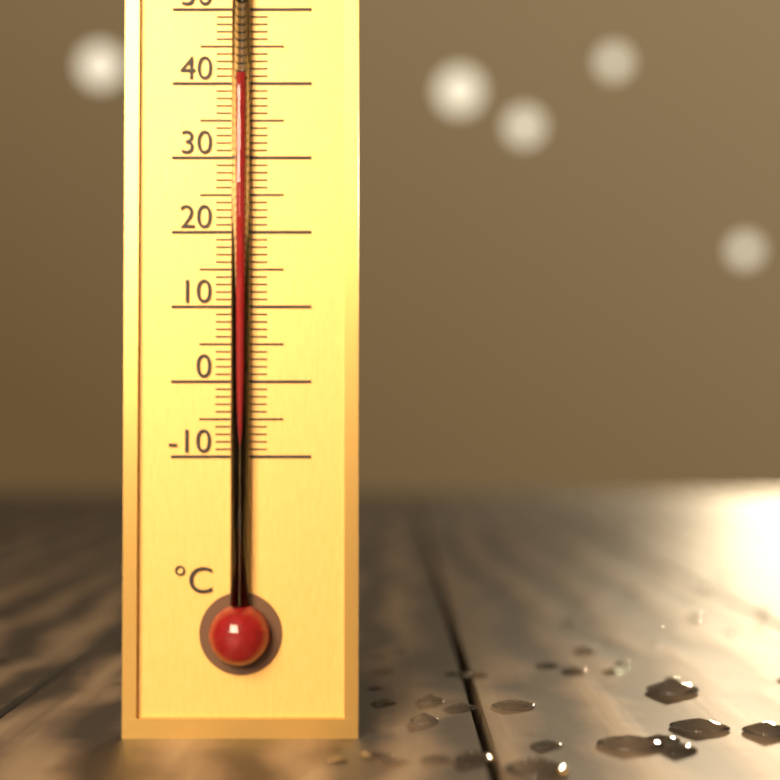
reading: 41 °C
